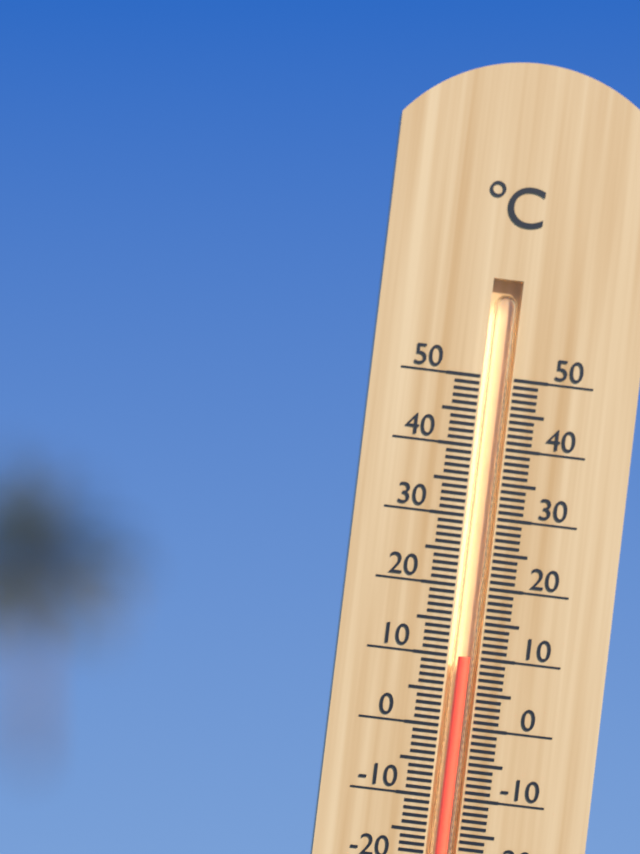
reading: 10 °C
